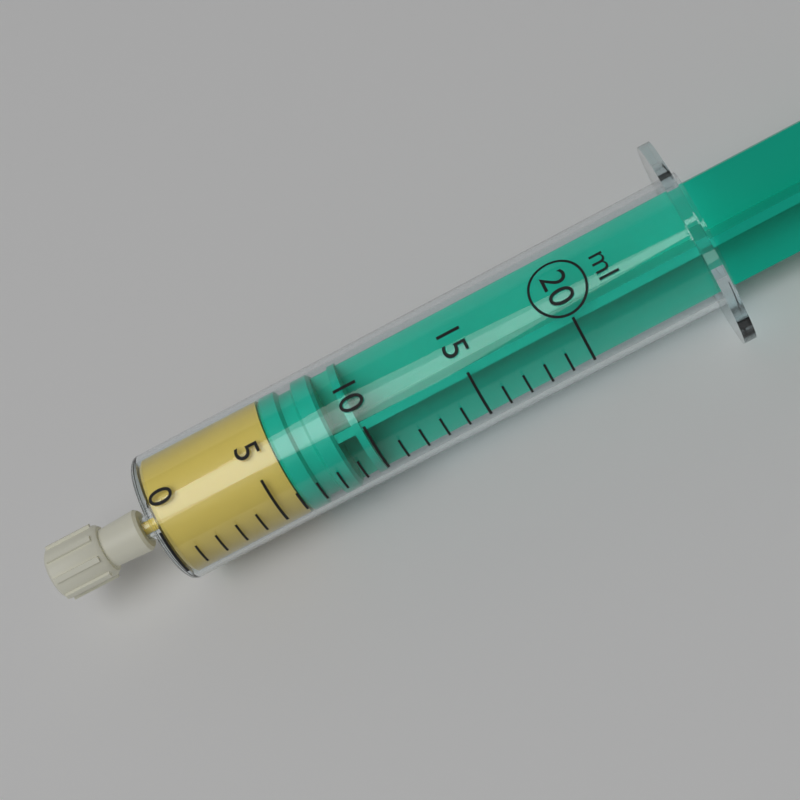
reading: 6 ml
